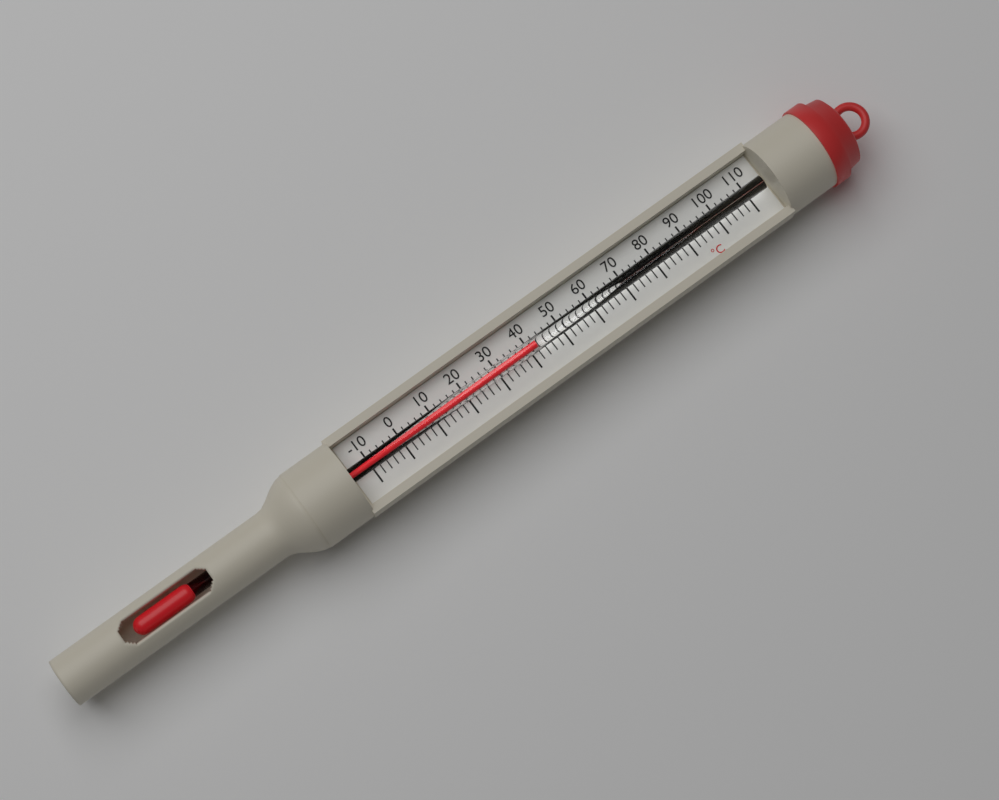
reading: 42 °C
